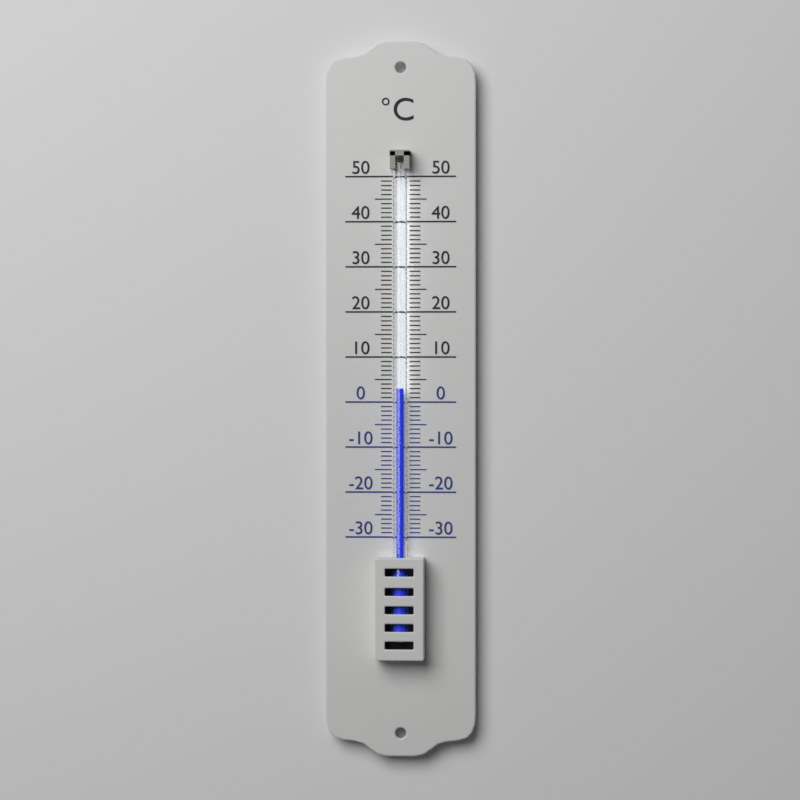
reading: 3 °C
